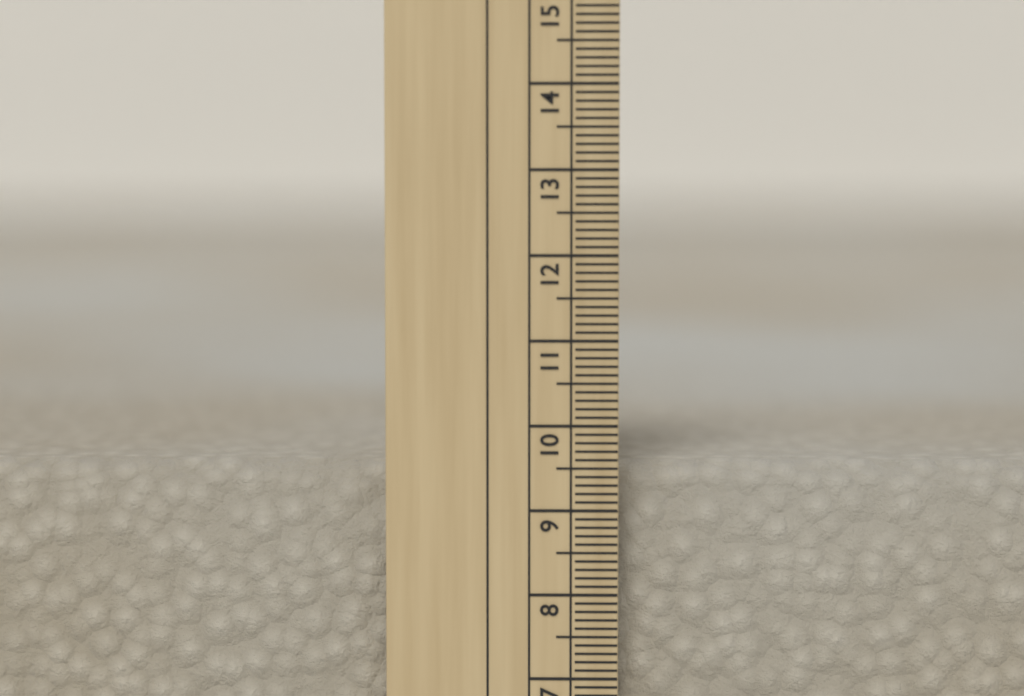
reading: 9.5 cm
